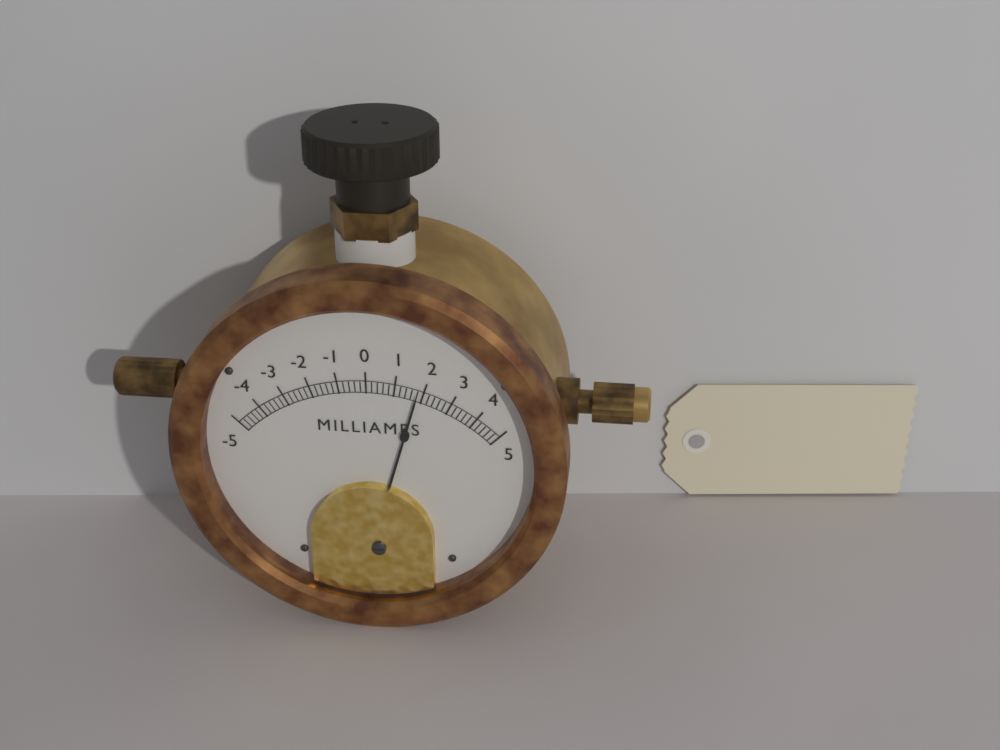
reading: 1.8 mA
